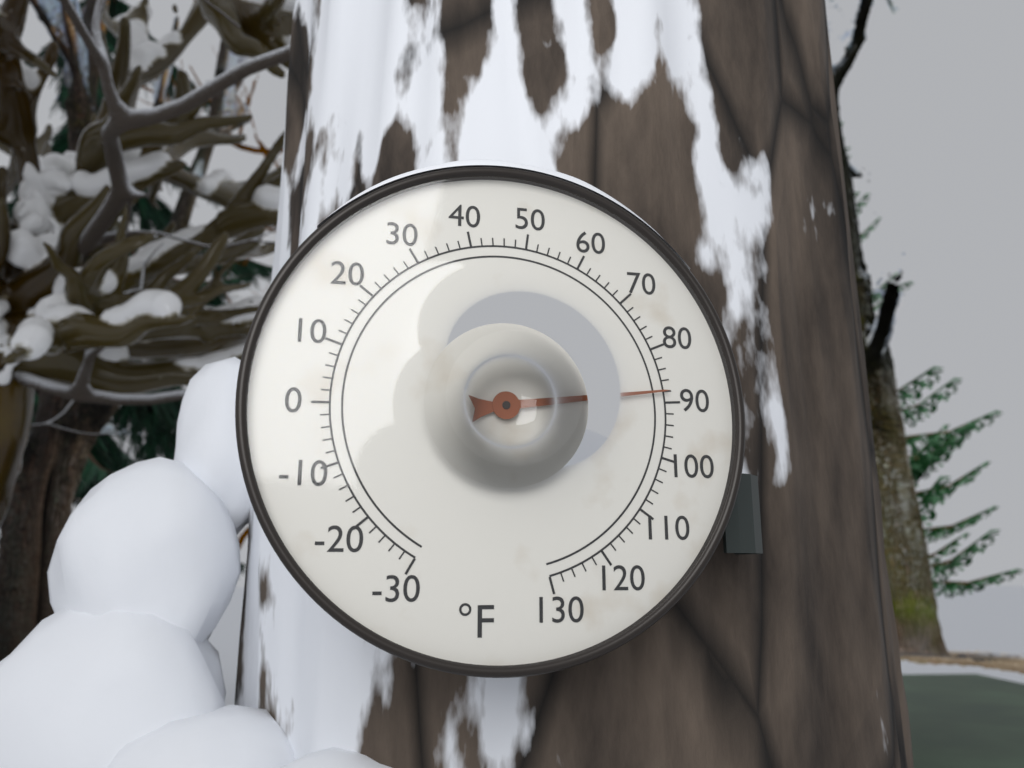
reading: 88 °F
